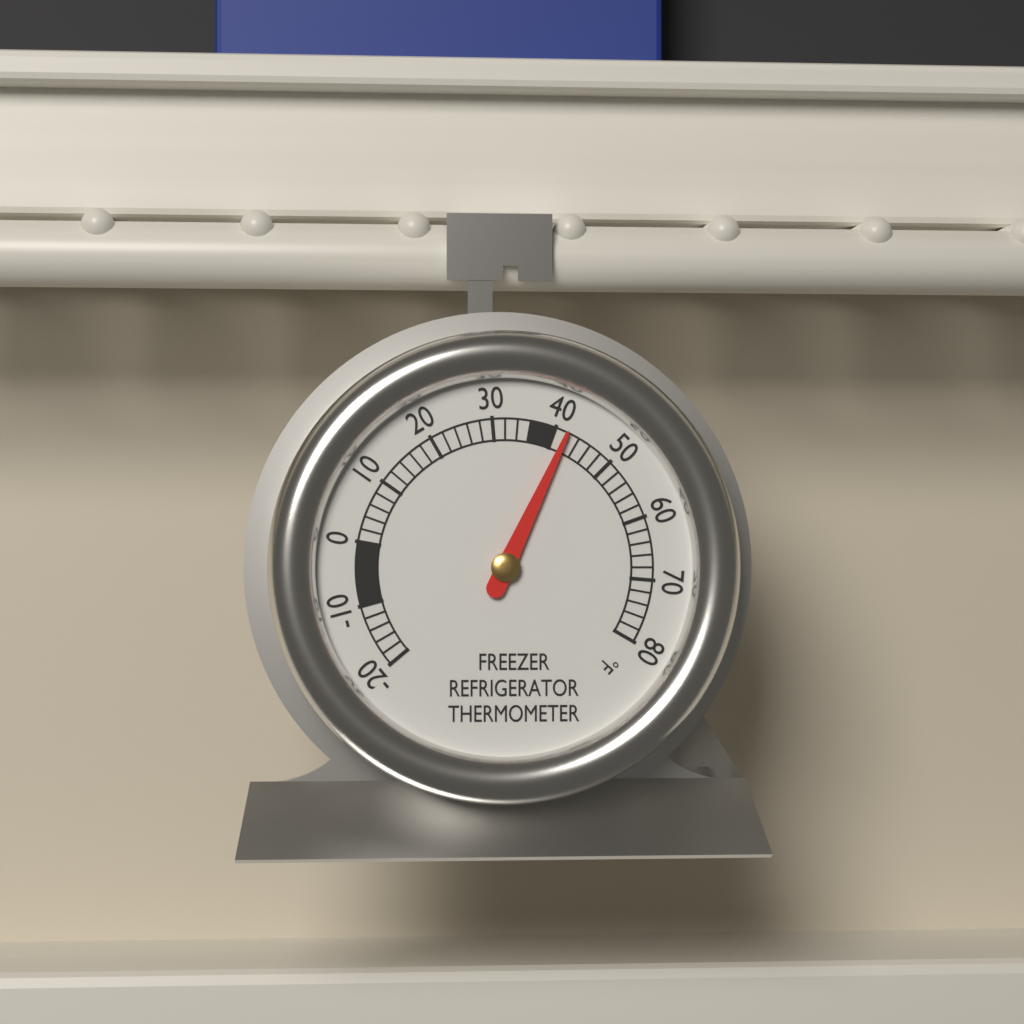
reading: 42 °F
